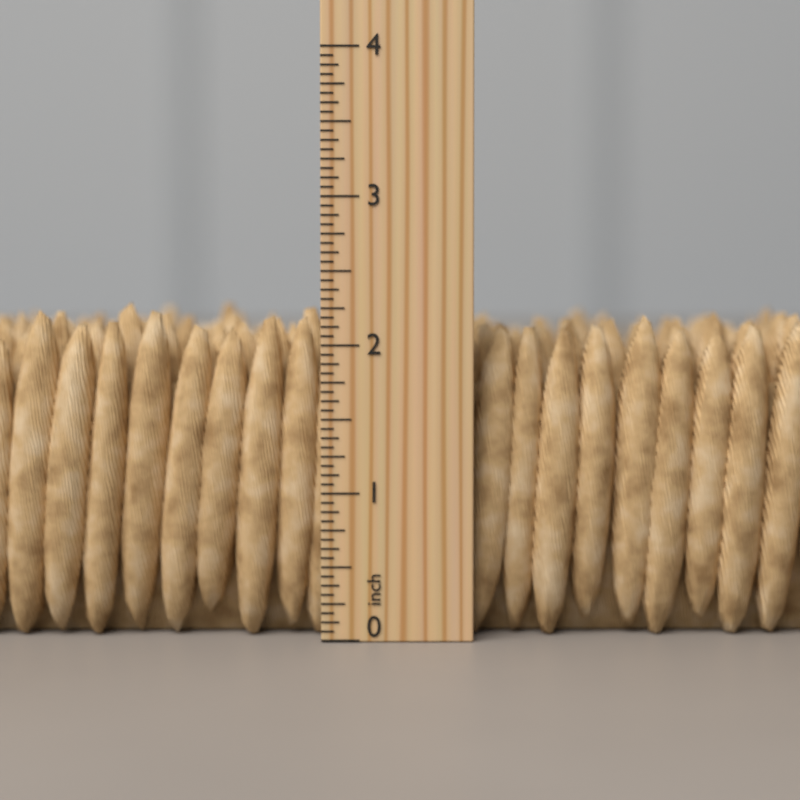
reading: 2.3125 inch
